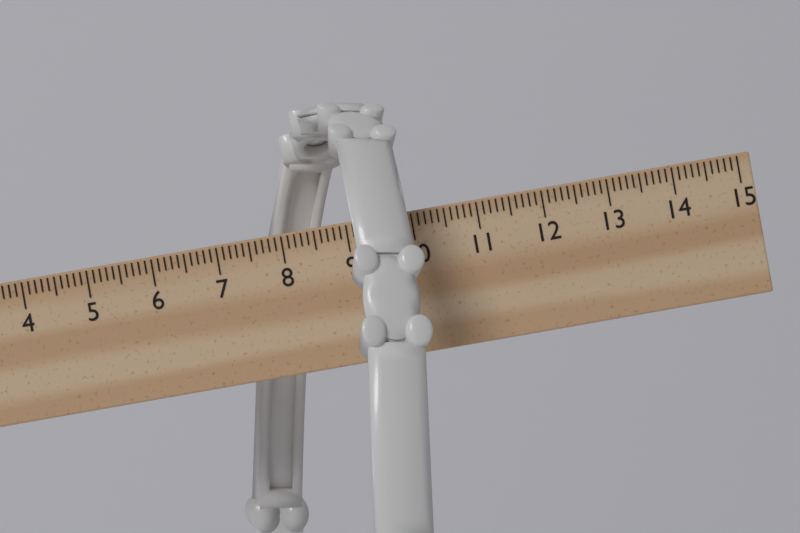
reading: 10.1 cm
